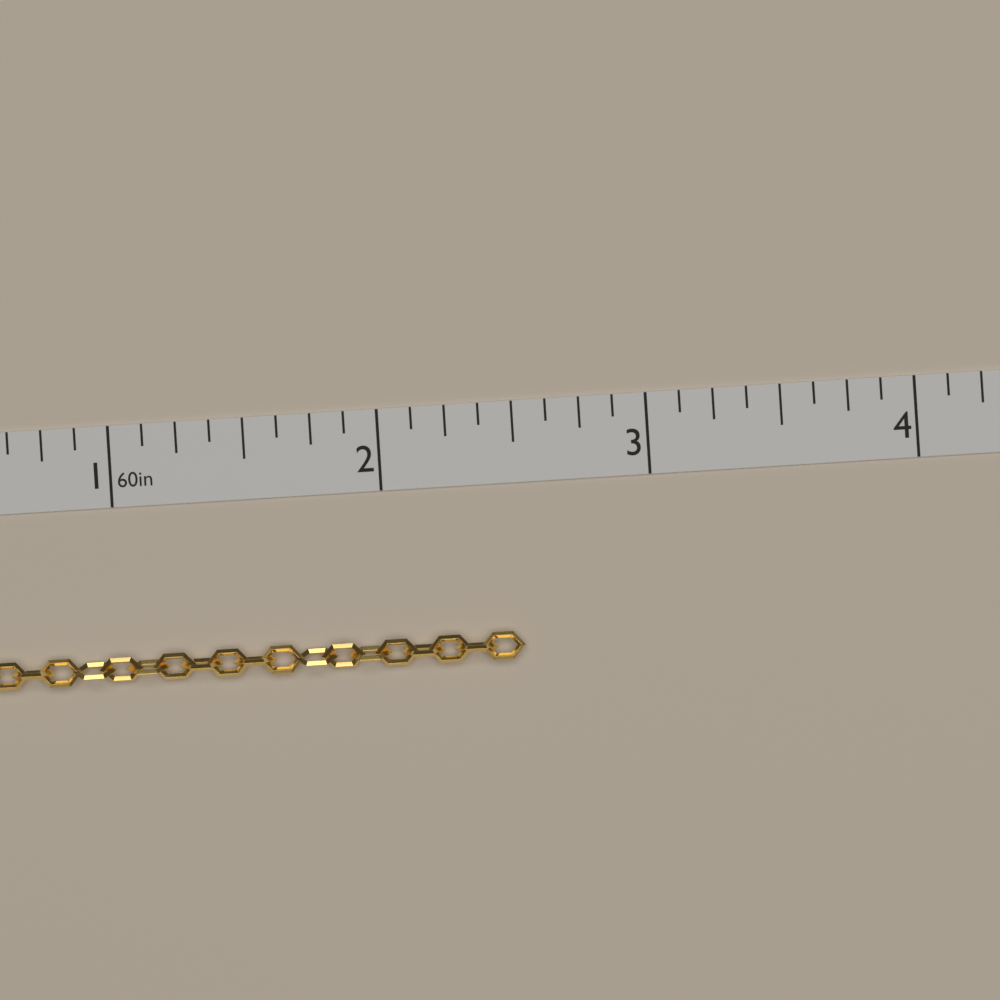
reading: 2.500 in
